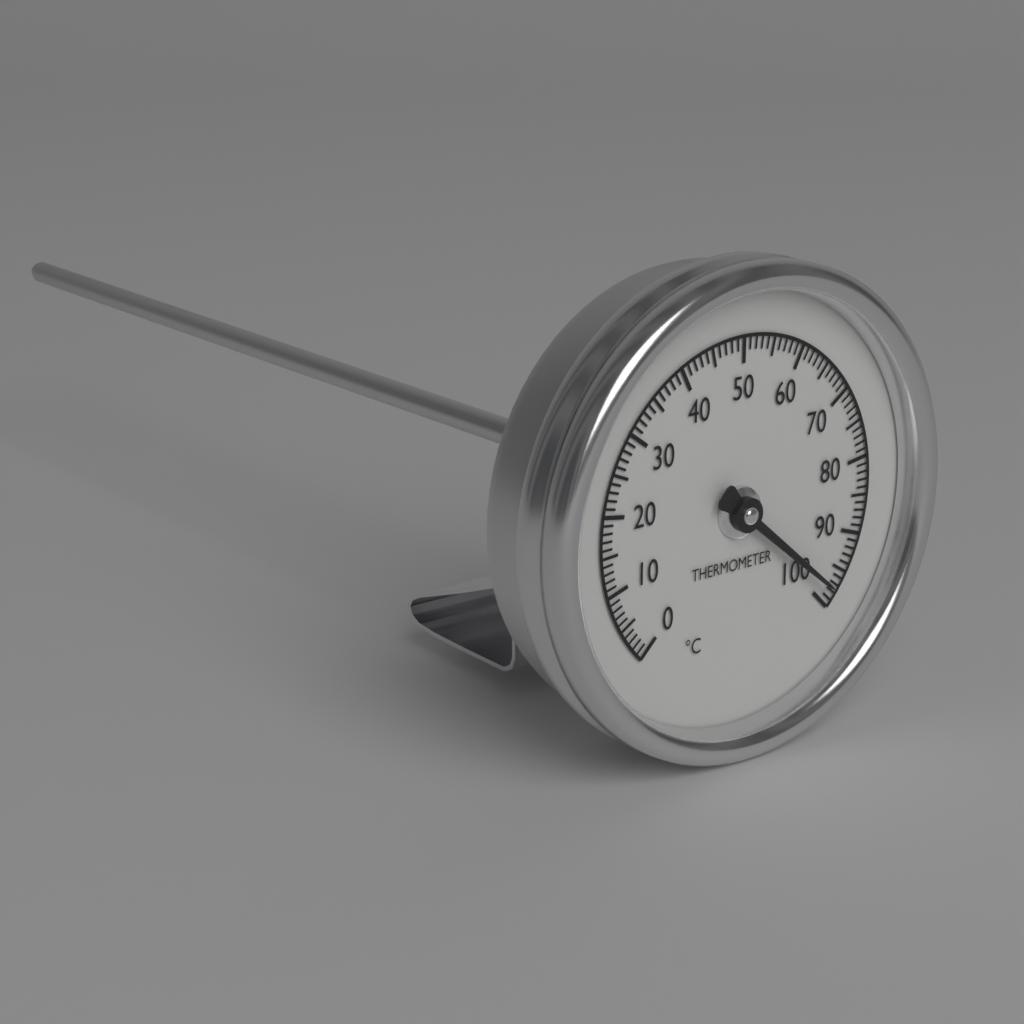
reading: 98 °C
